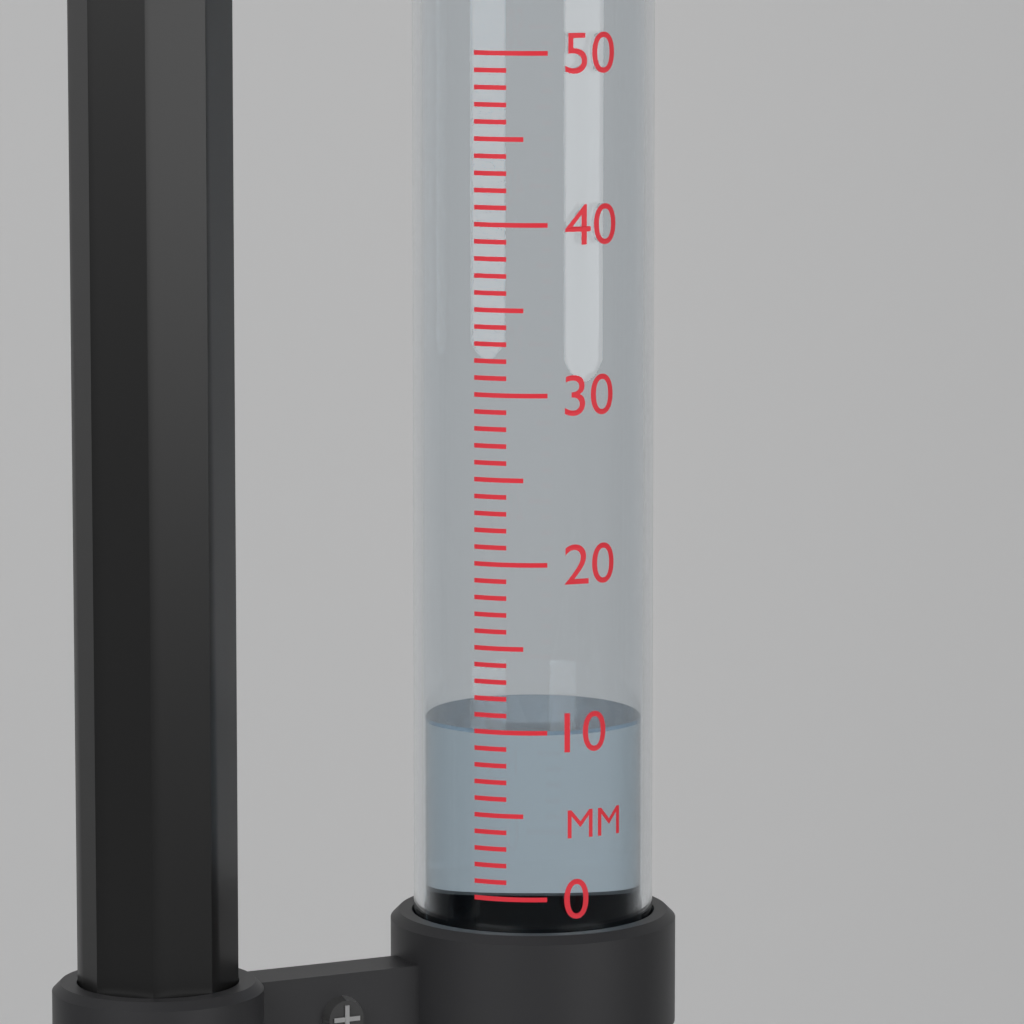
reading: 10 mm
